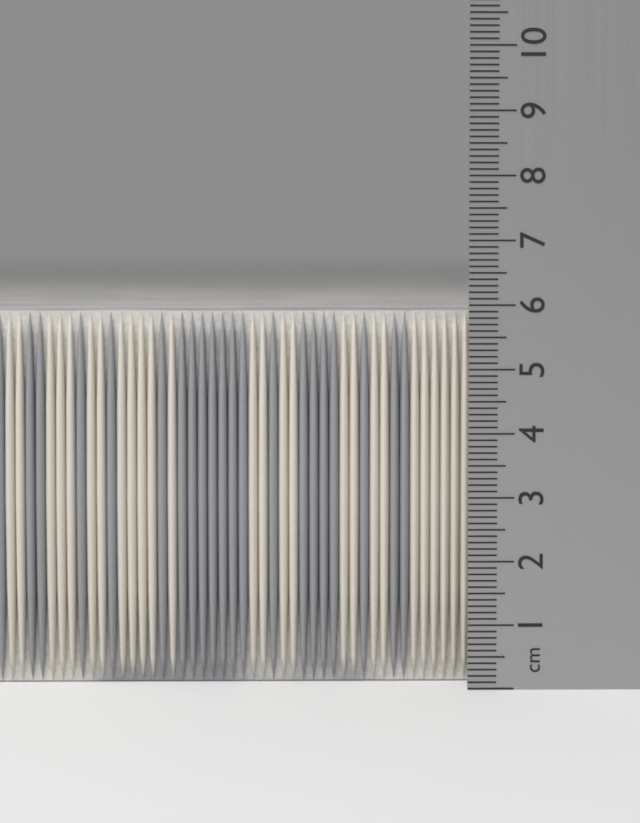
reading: 5.9 cm
